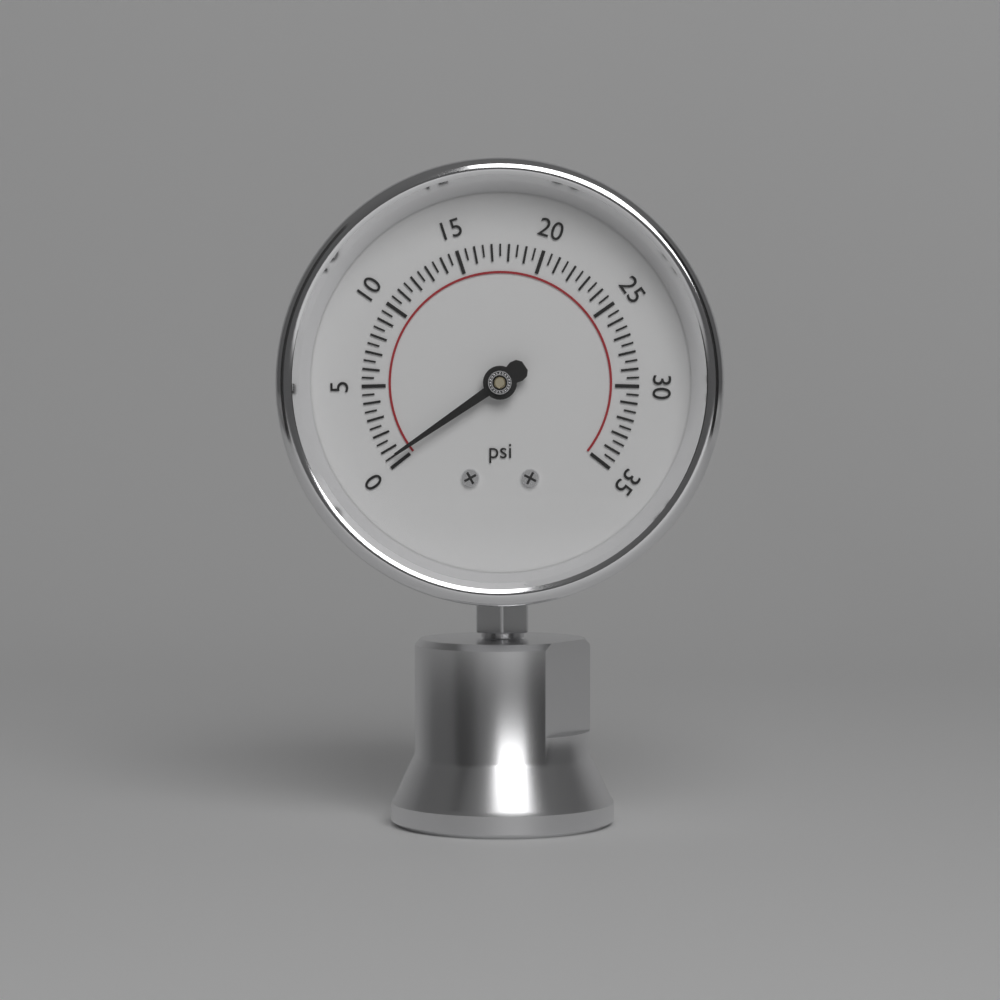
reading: 0.5 psi
